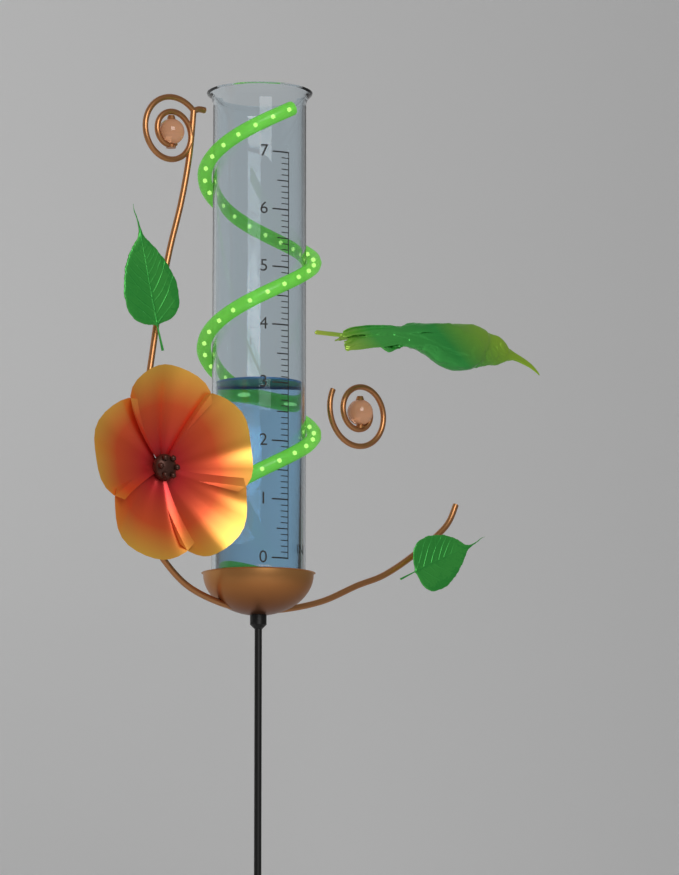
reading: 3.1 in
